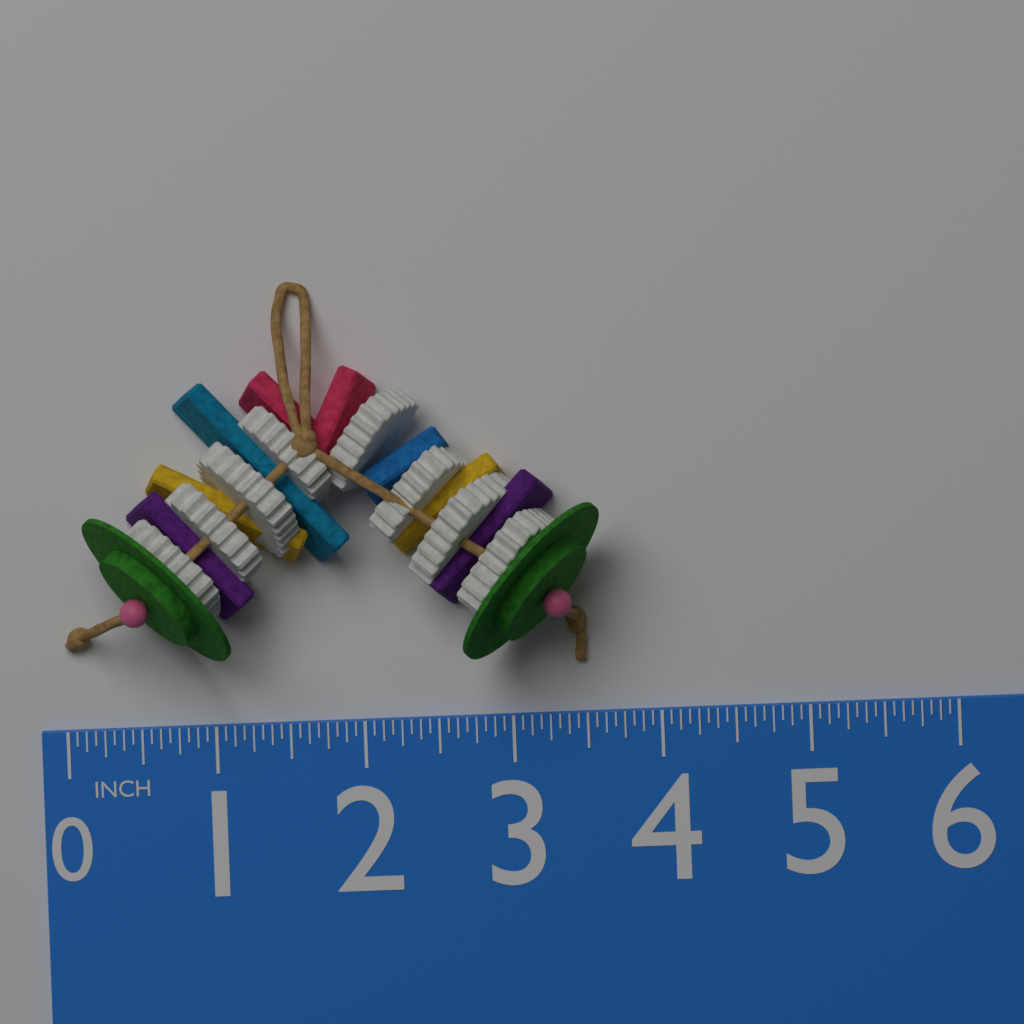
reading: 3.6250 in
